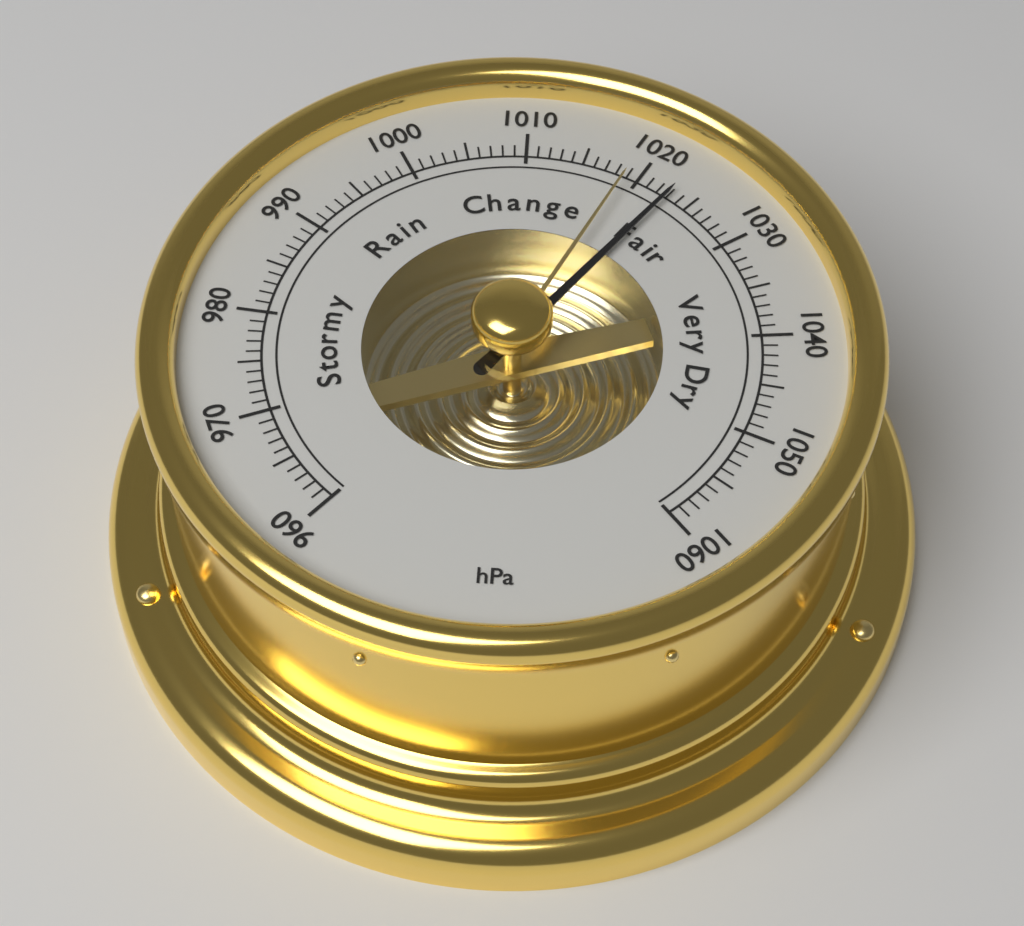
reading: 1023 hPa
